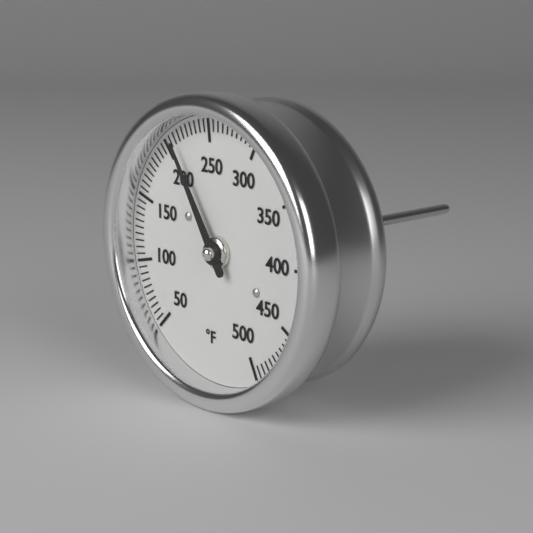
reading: 210 °F
